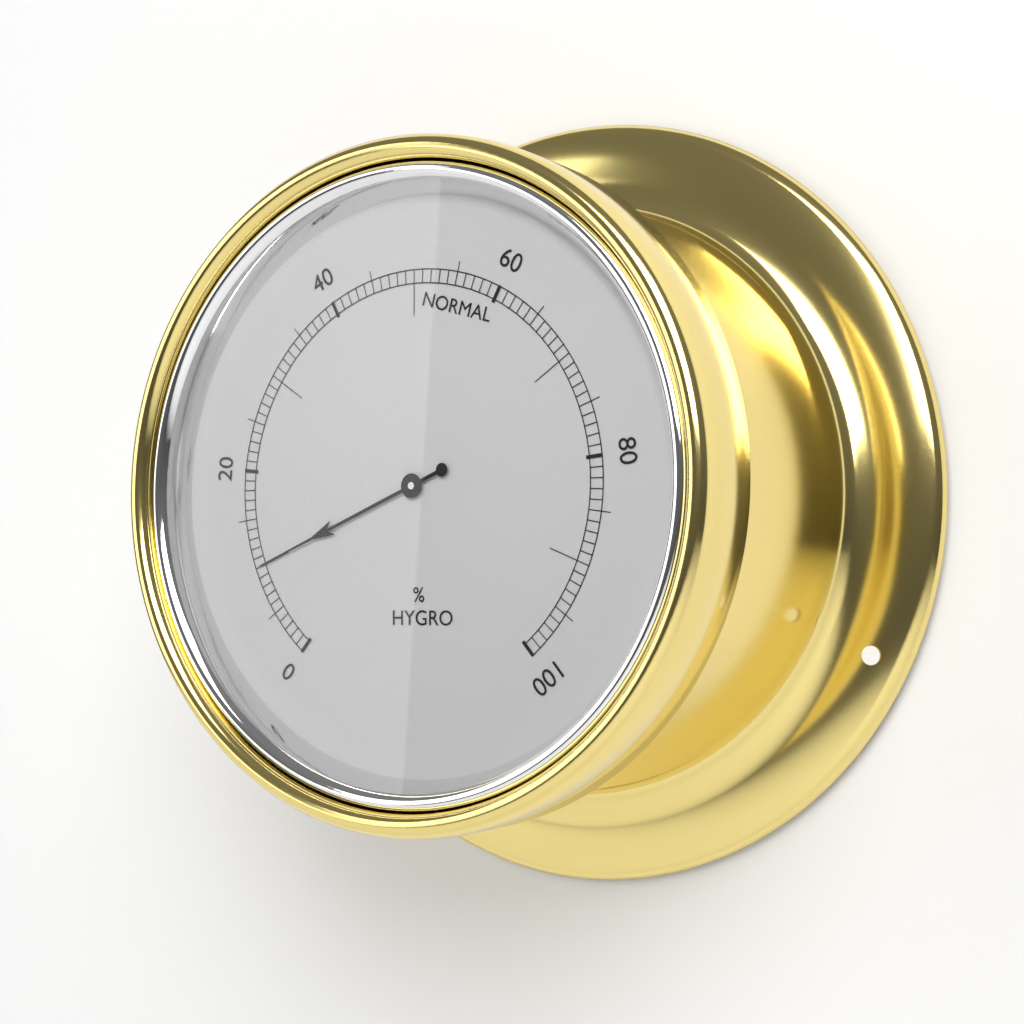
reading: 10 %
